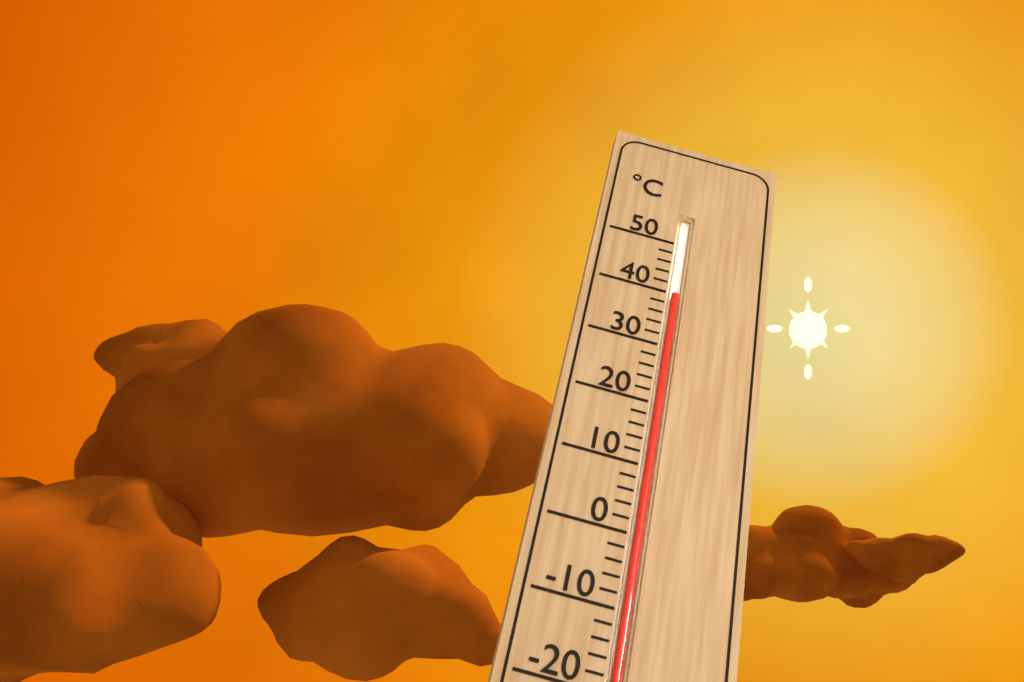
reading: 40 °C
